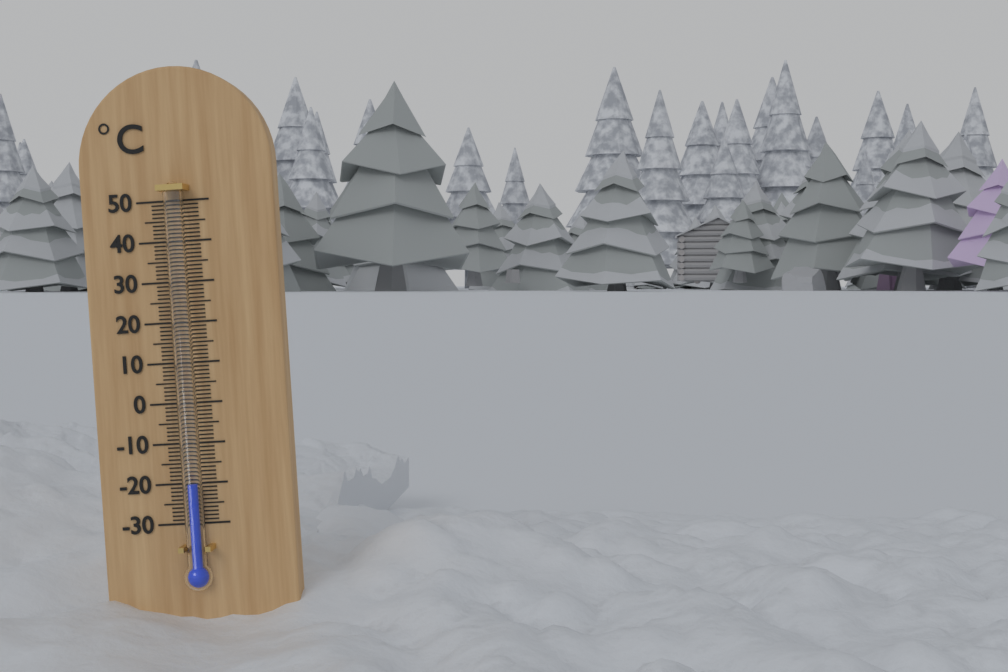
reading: -20 °C
